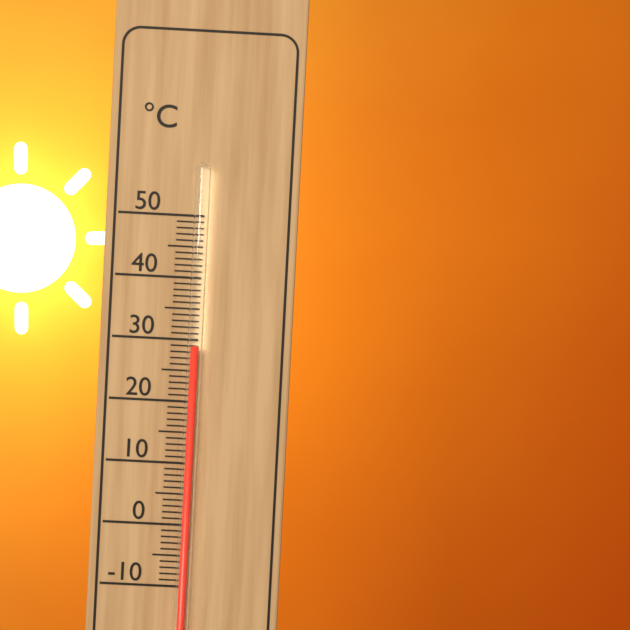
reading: 29 °C
